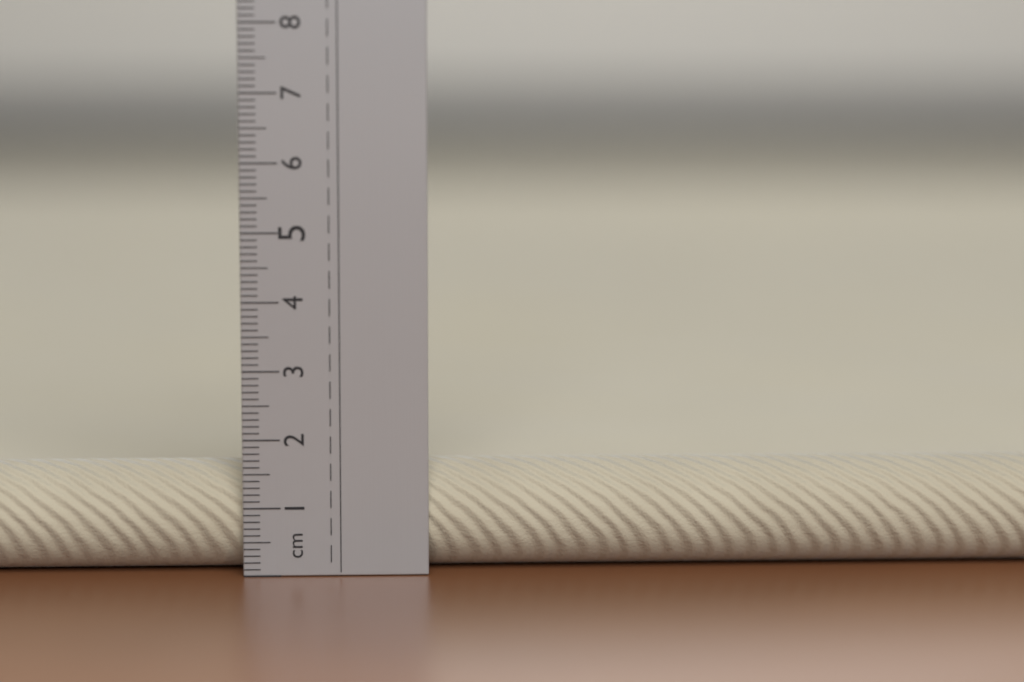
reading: 1.6 cm
